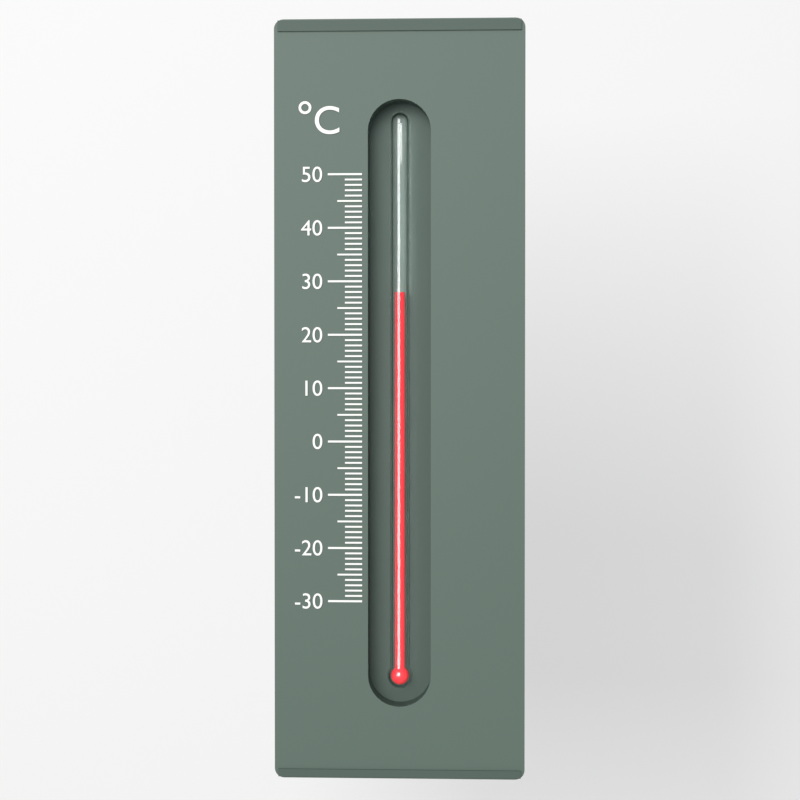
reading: 28 °C
